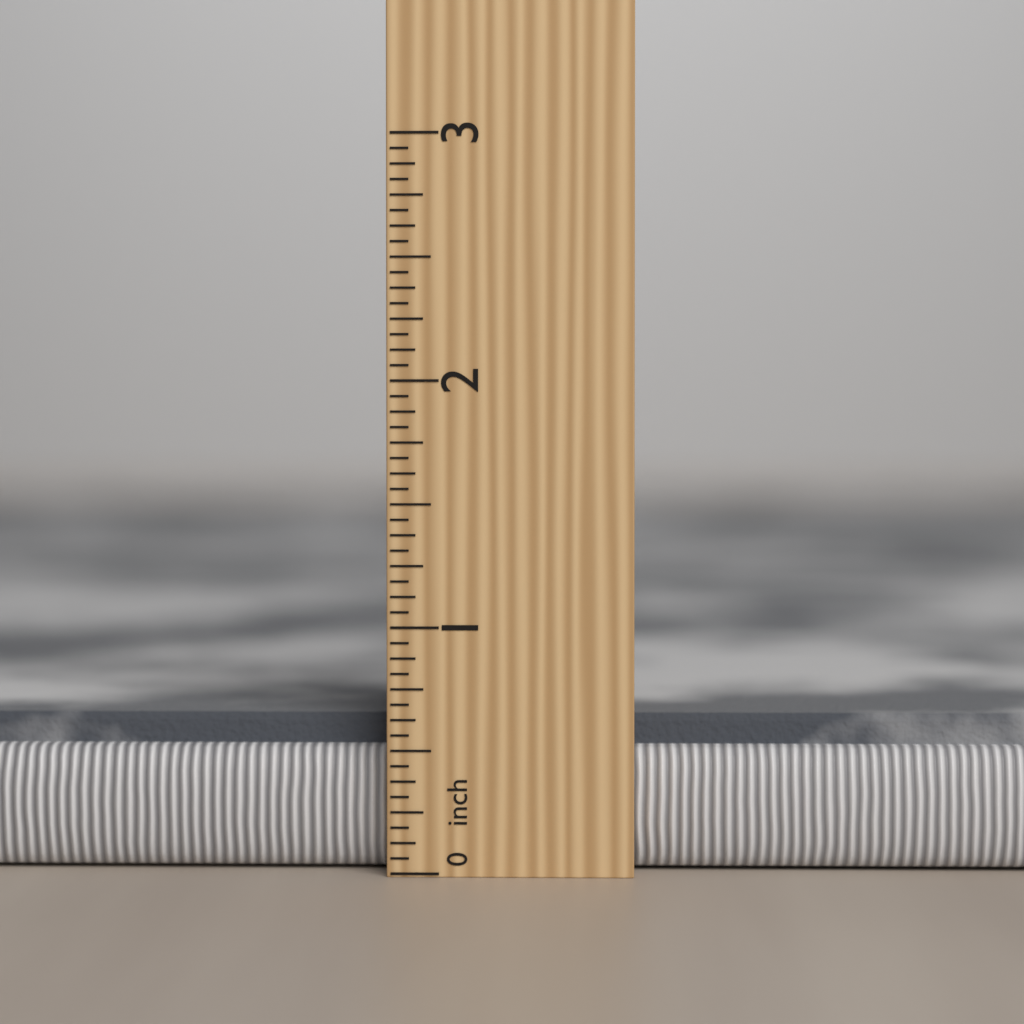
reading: 0.6250 in
